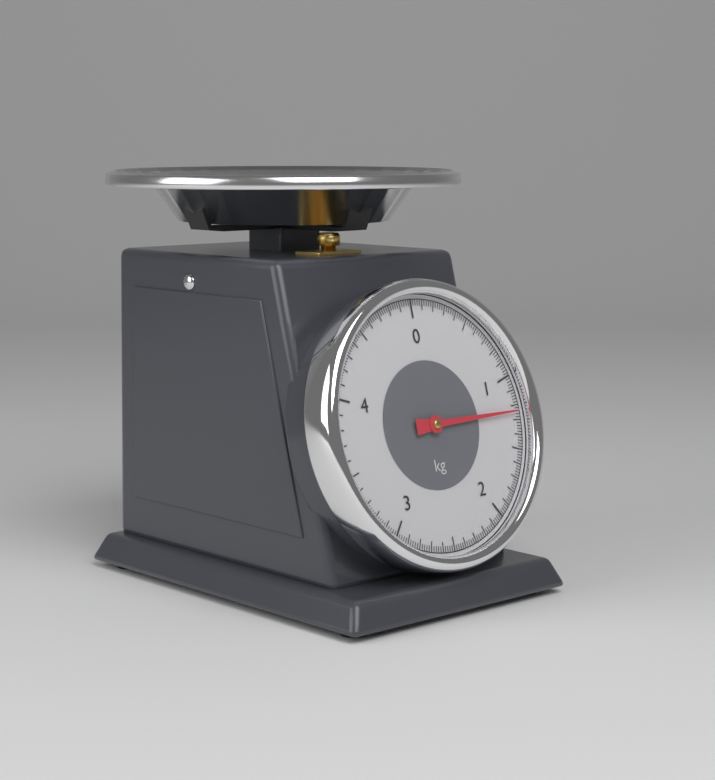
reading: 1.24 kg
